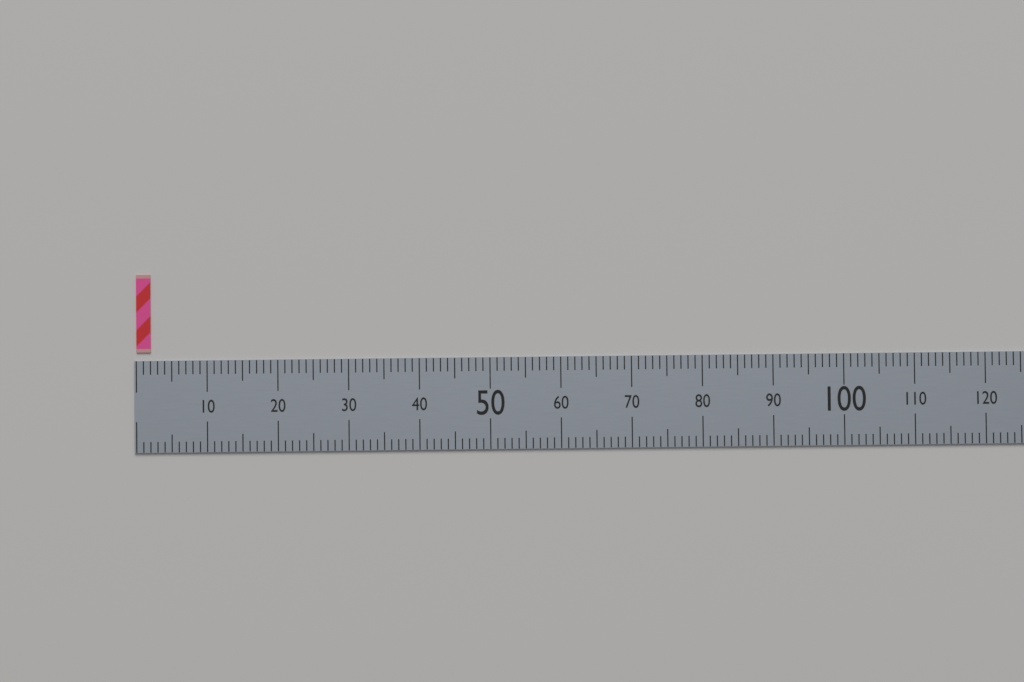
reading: 2 (no unit)
